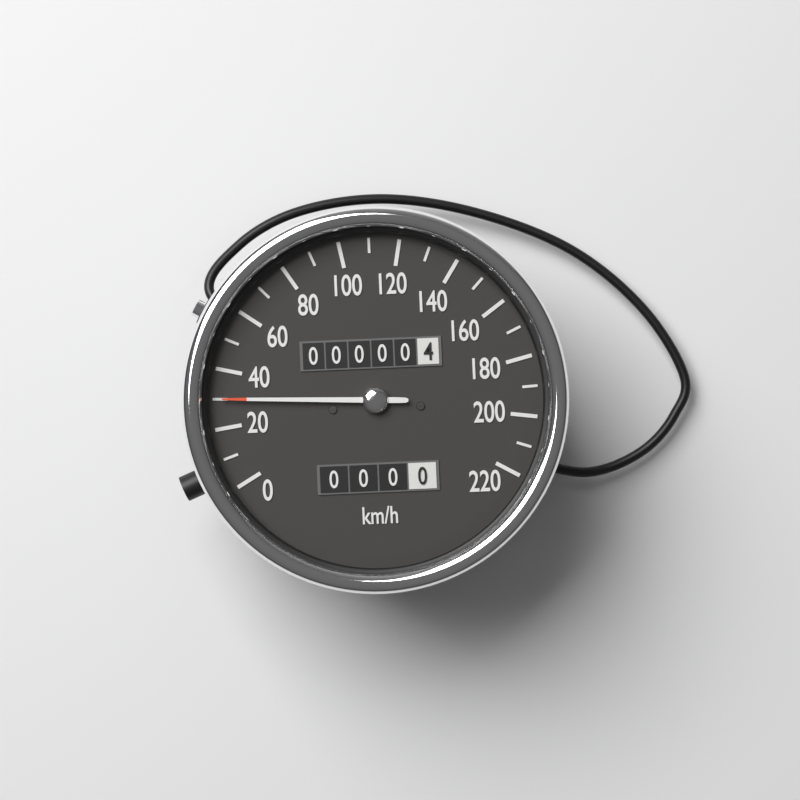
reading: 30 km/h
